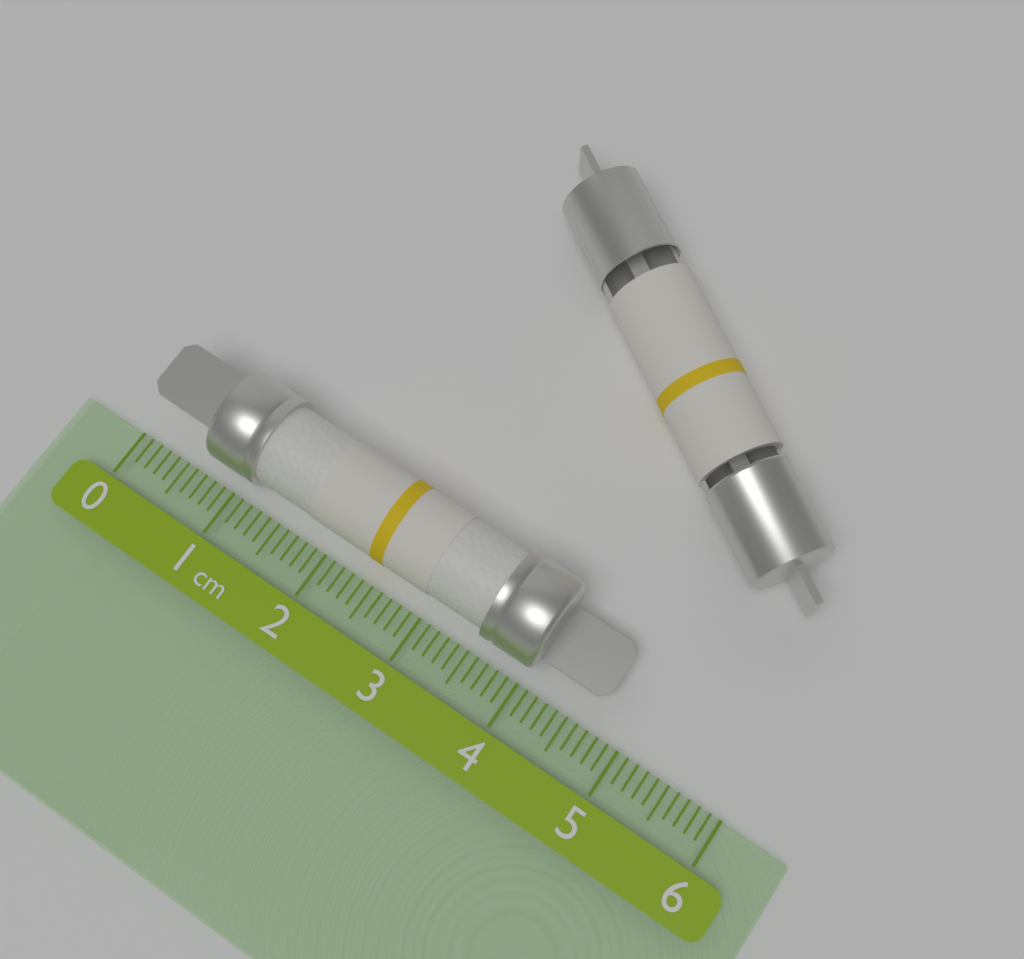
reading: 4.7 cm
